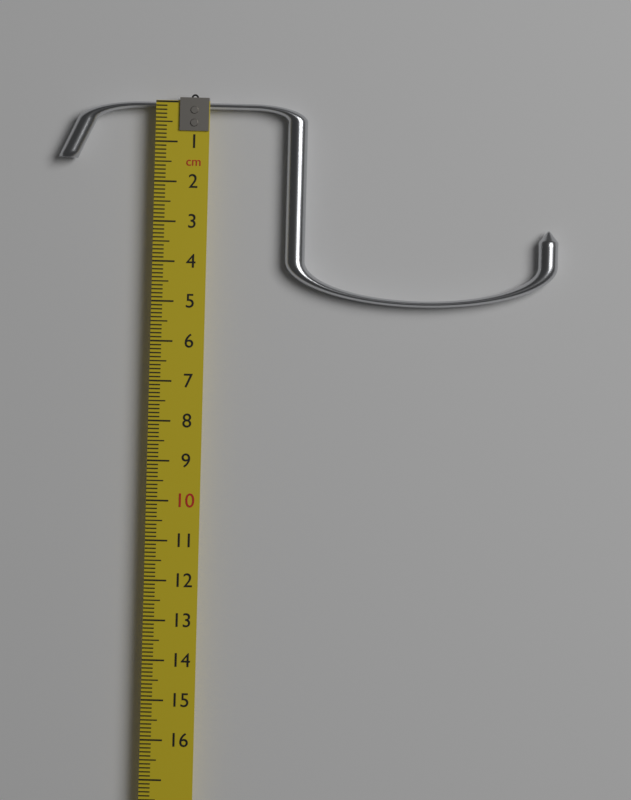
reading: 5.0 cm
